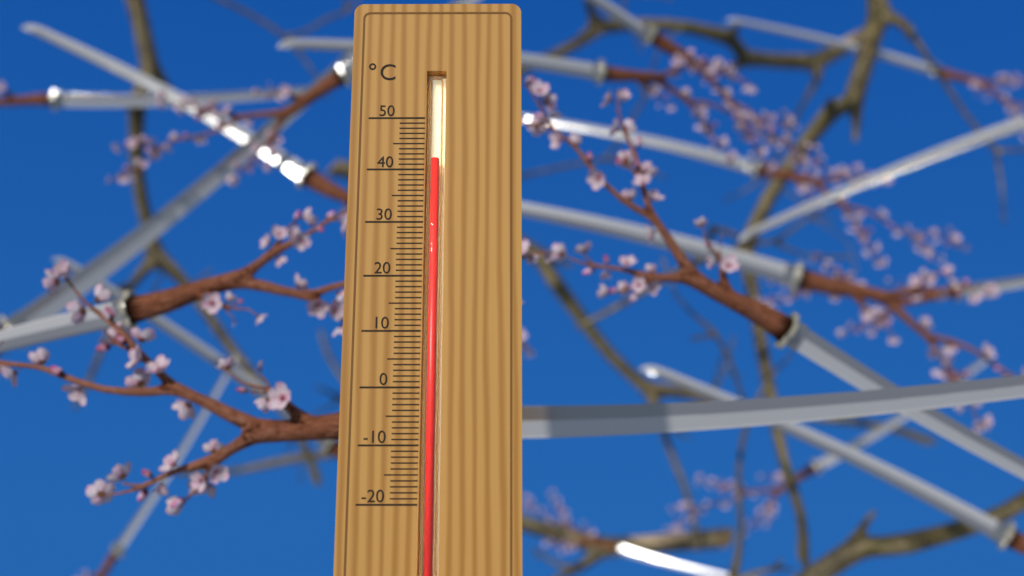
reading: 42 °C
